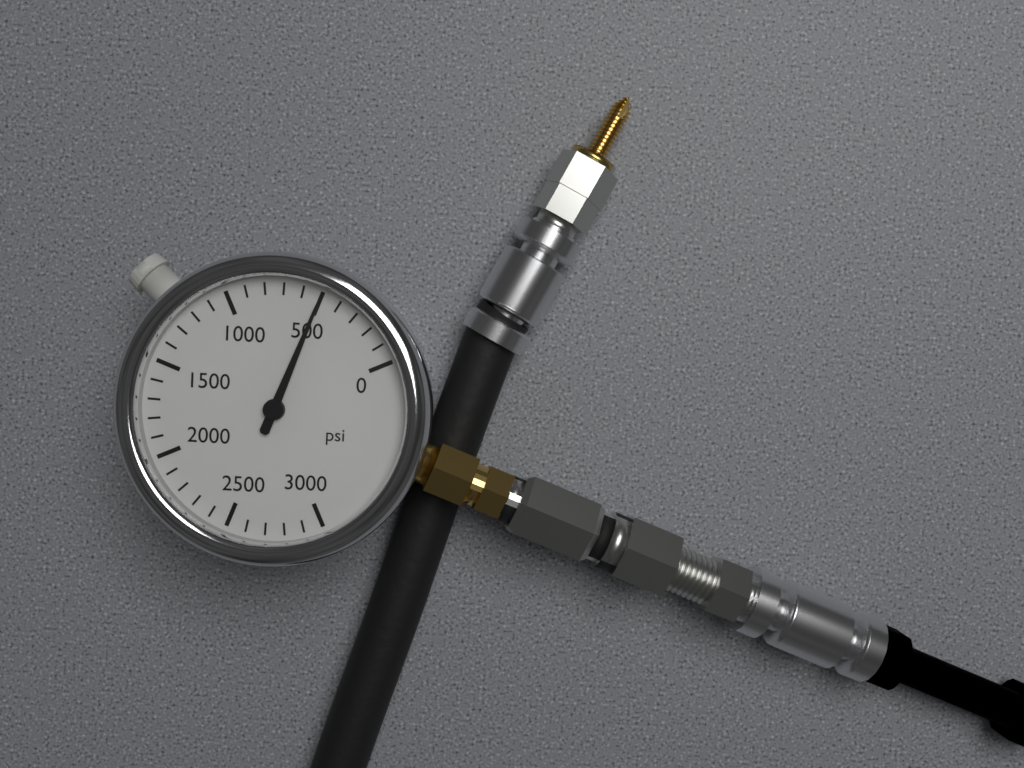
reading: 500 psi
